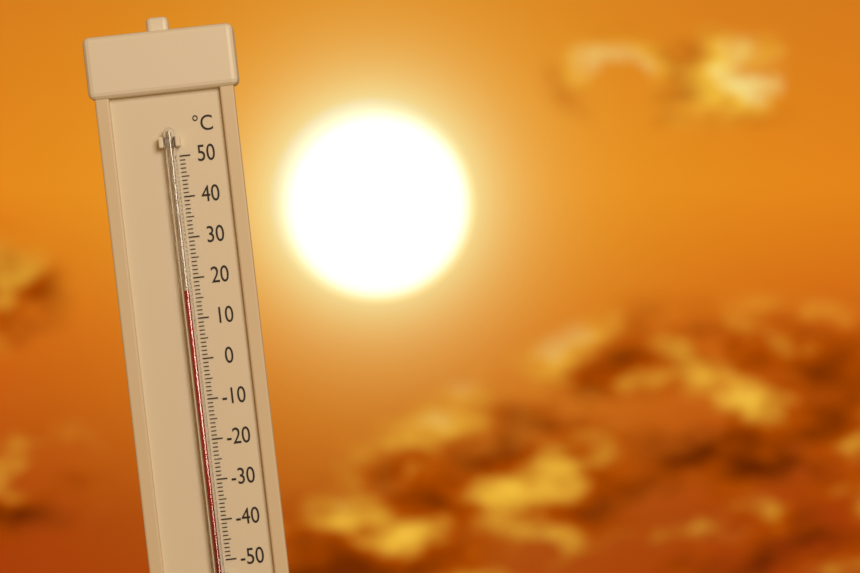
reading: 17 °C
